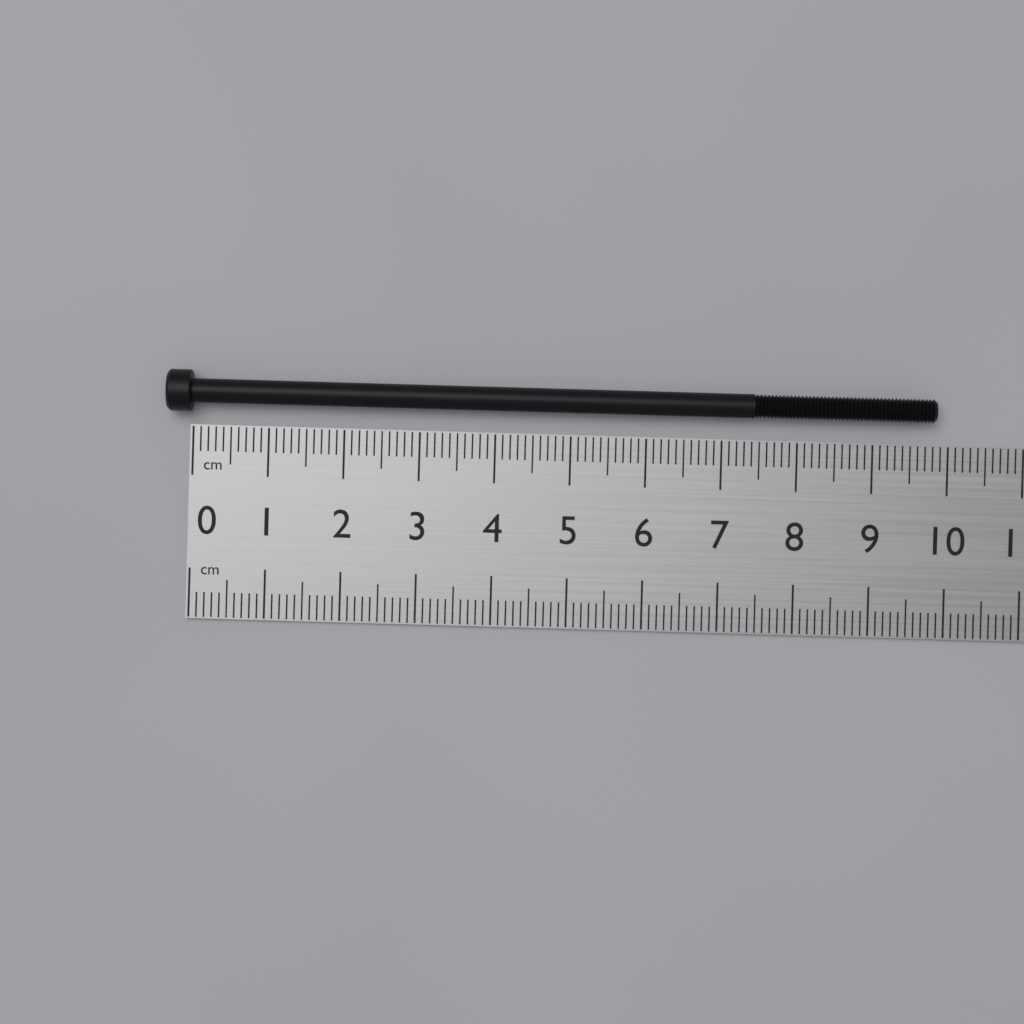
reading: 9.8 cm
